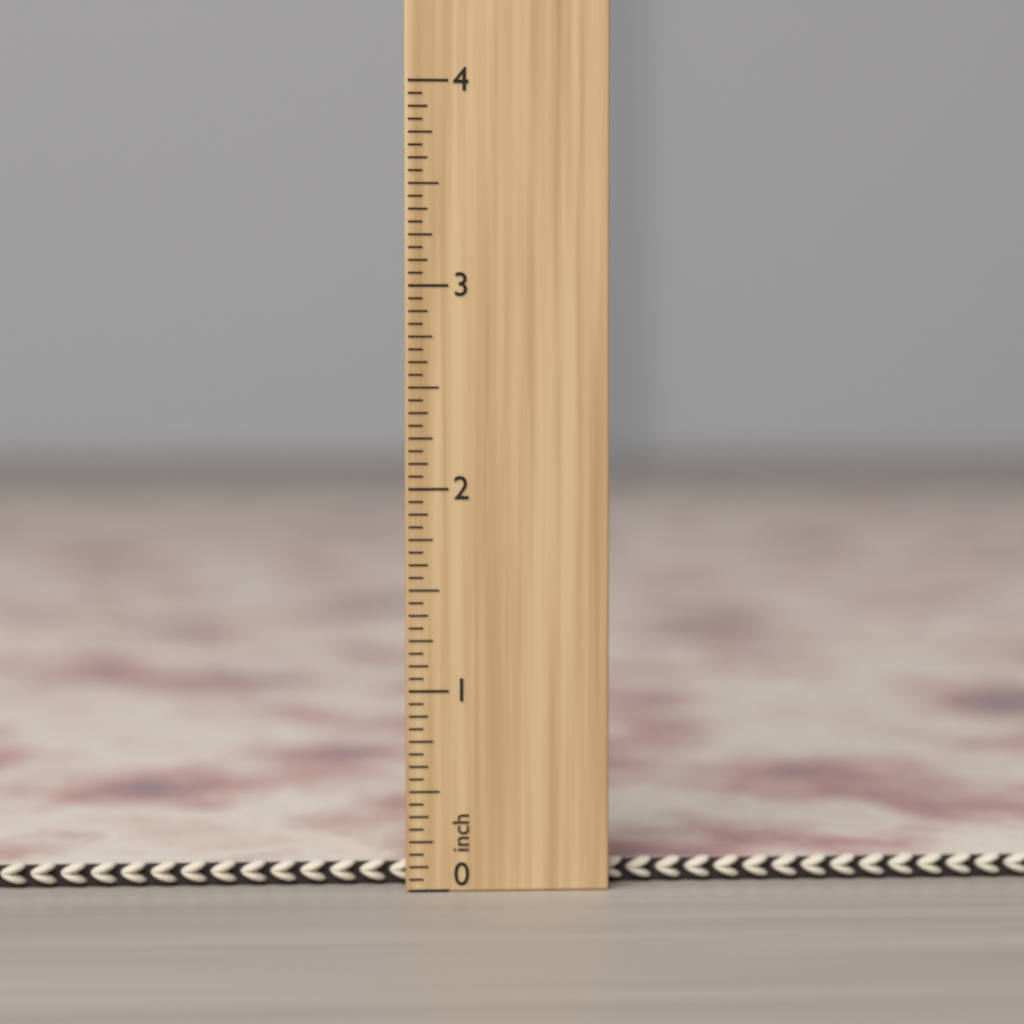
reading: 0.1250 inch
